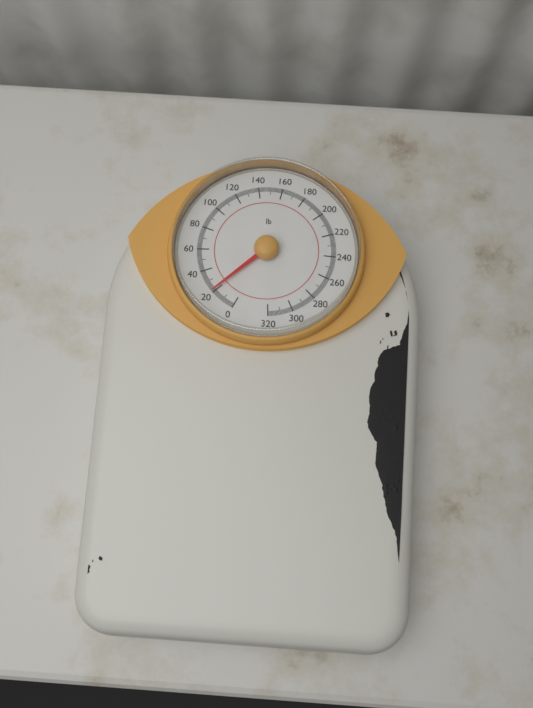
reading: 21 lb
